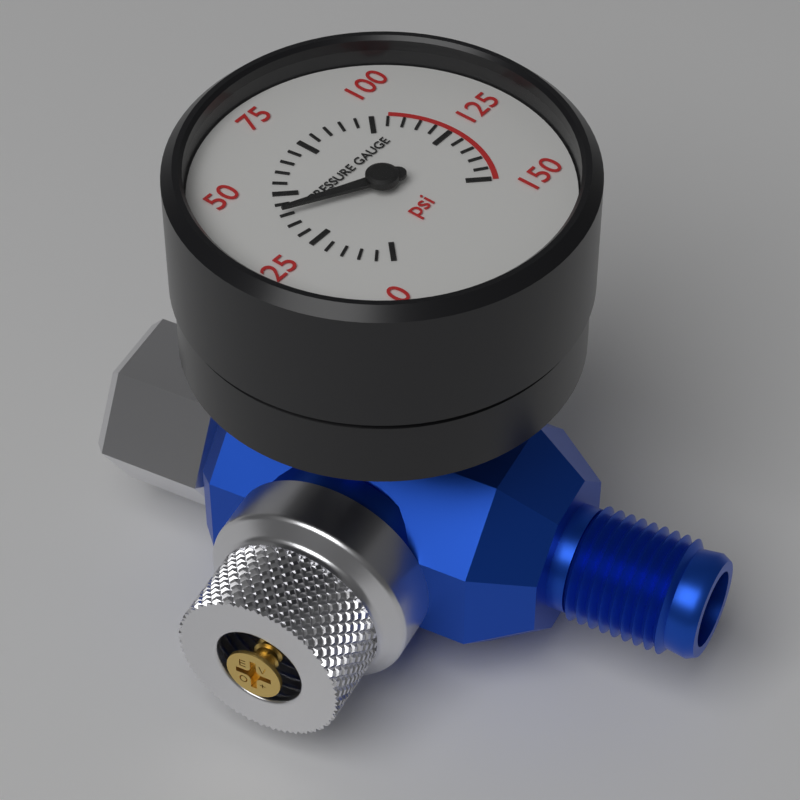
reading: 40 psi
